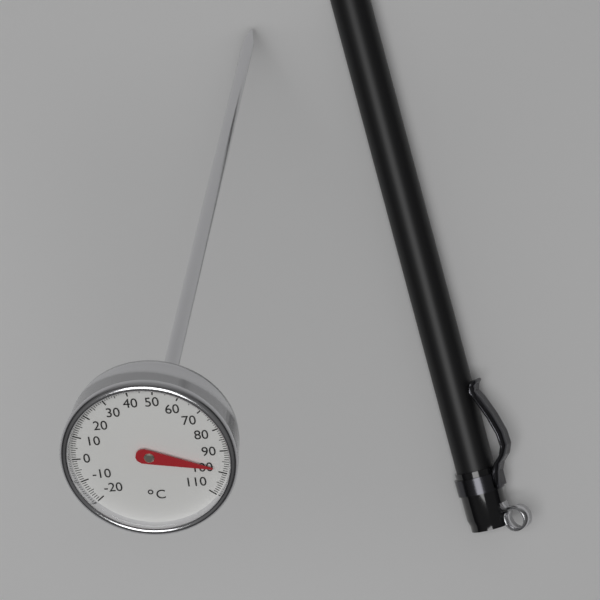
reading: 98 °C
